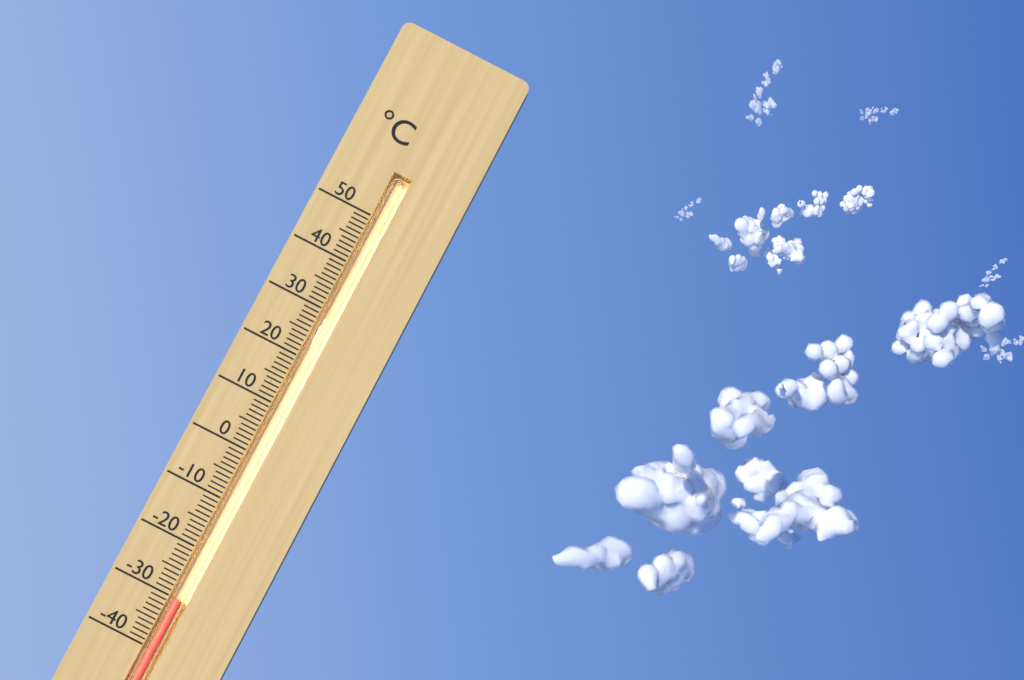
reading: -30 °C
